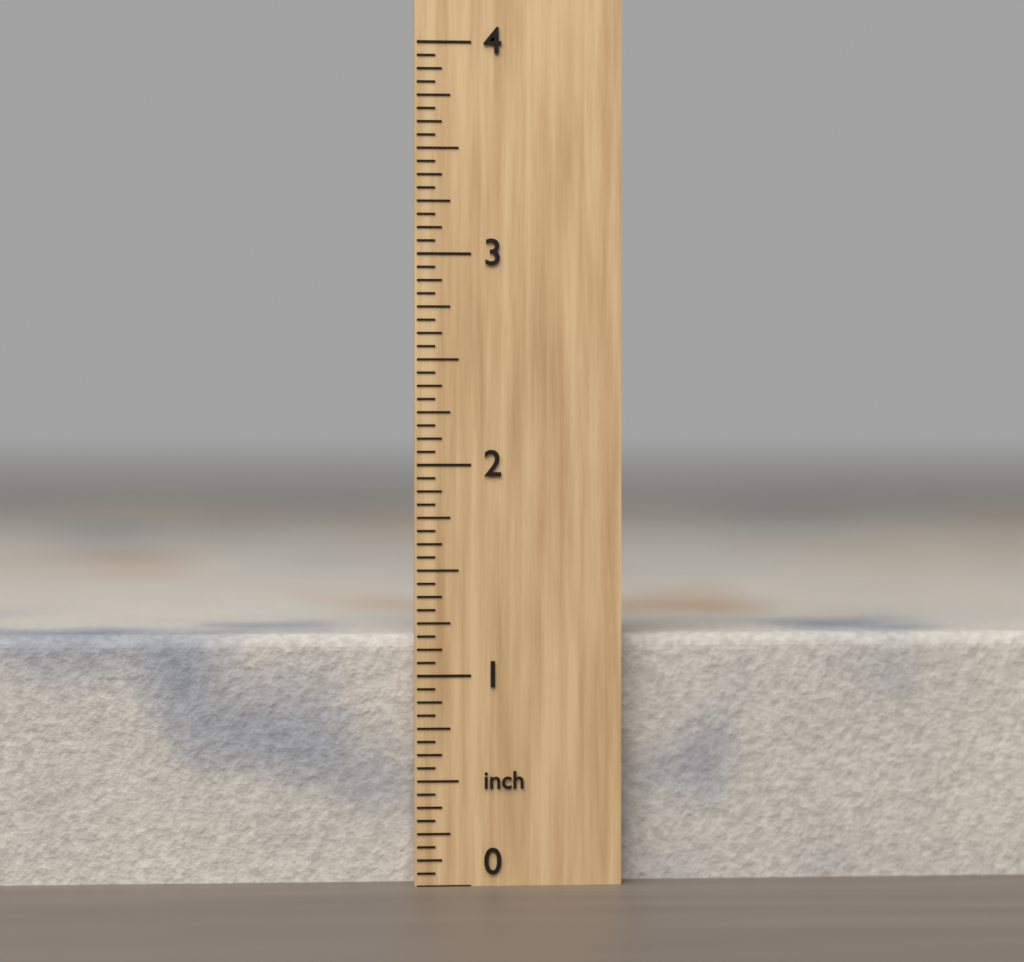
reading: 1.1875 inch
